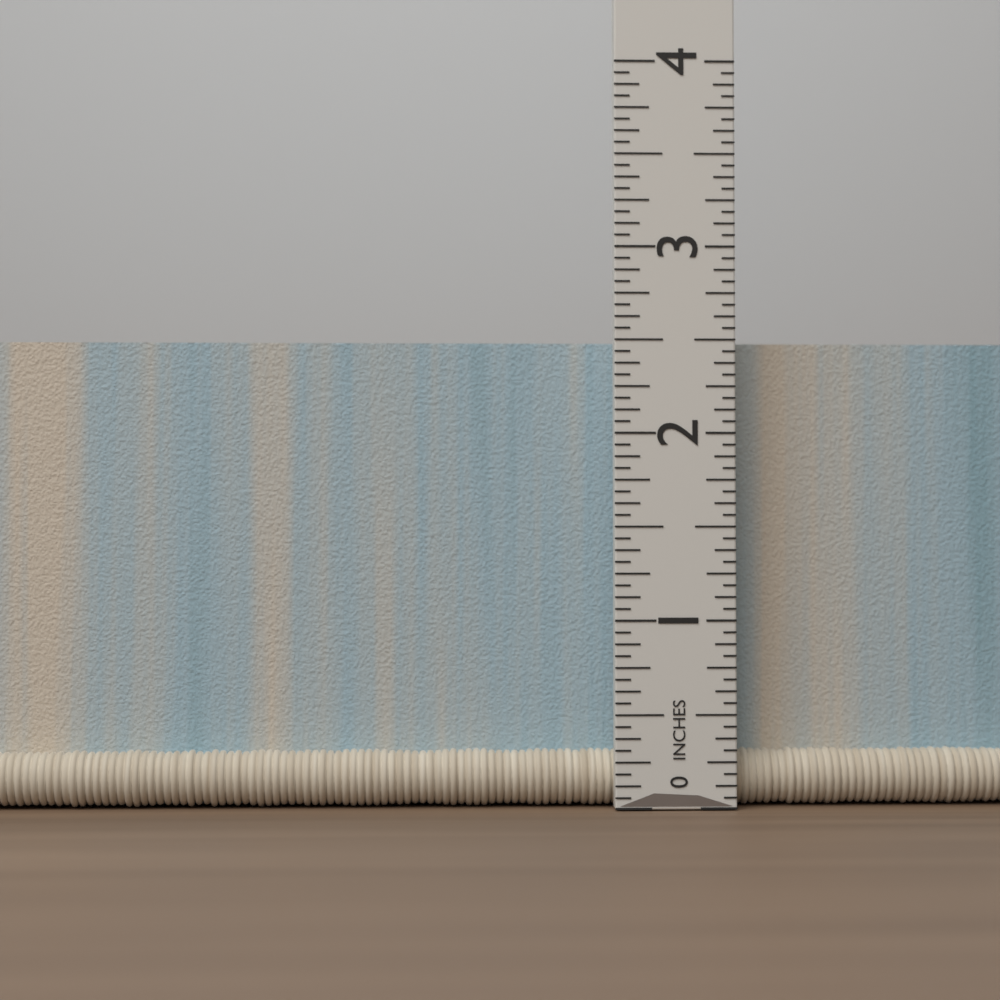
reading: 2.5000 in
